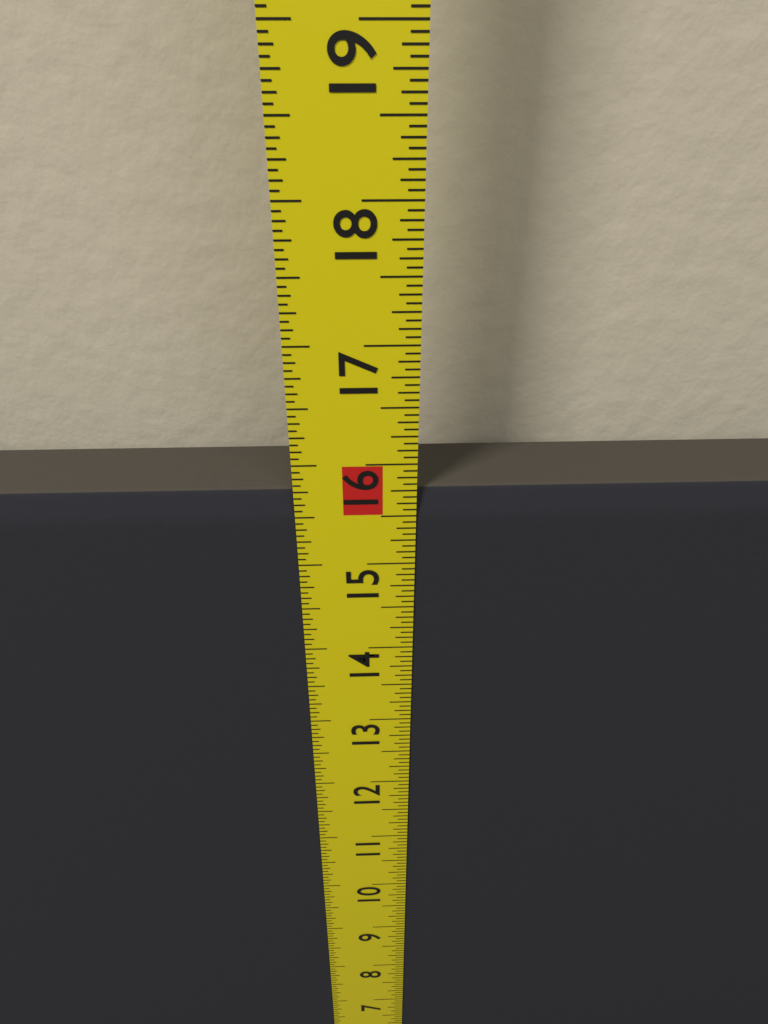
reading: 15.7500 in
